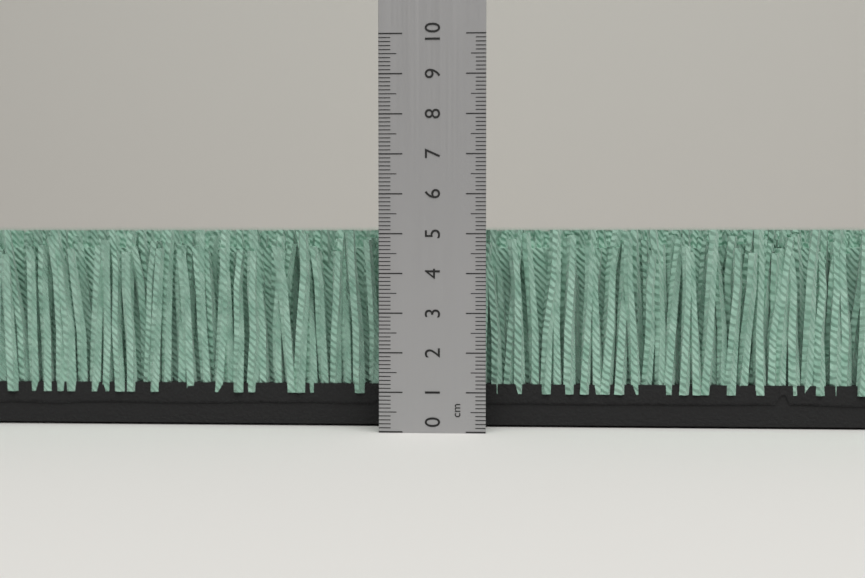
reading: 5.1 cm
